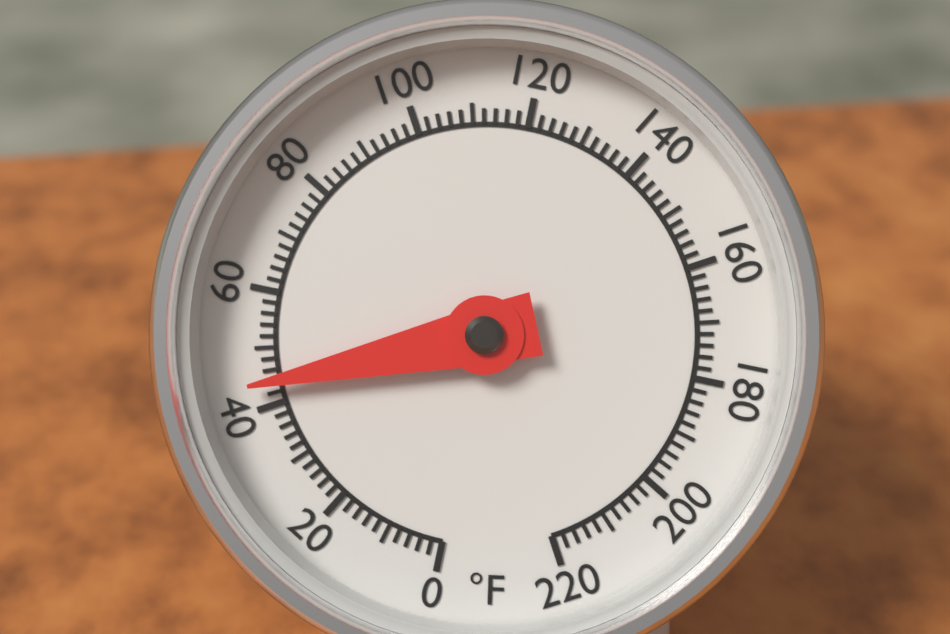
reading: 44 °F
